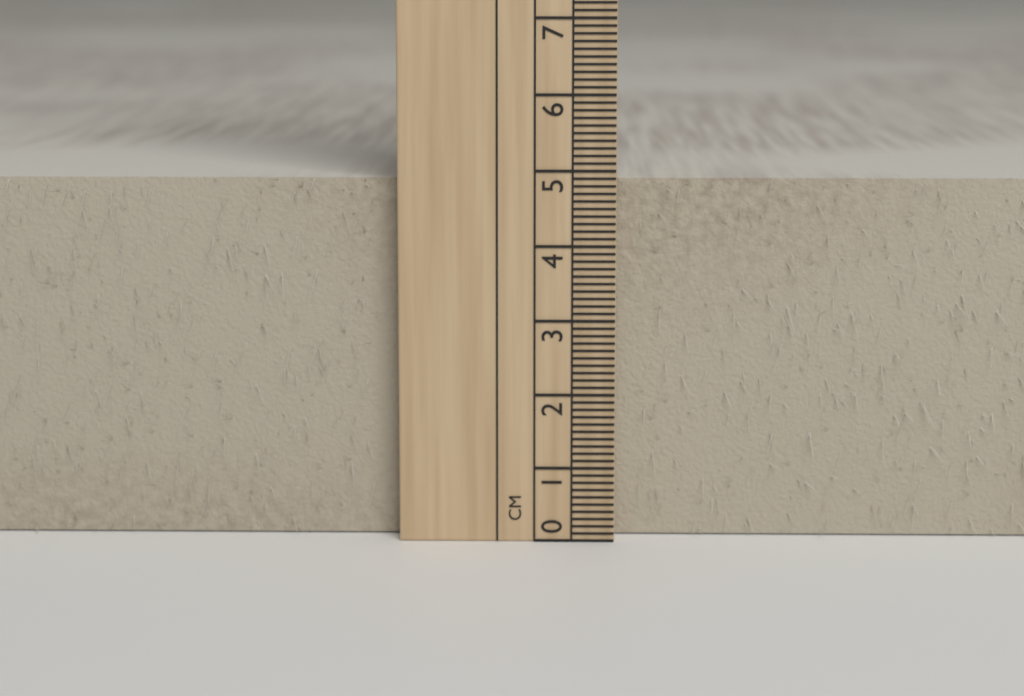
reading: 4.9 cm
